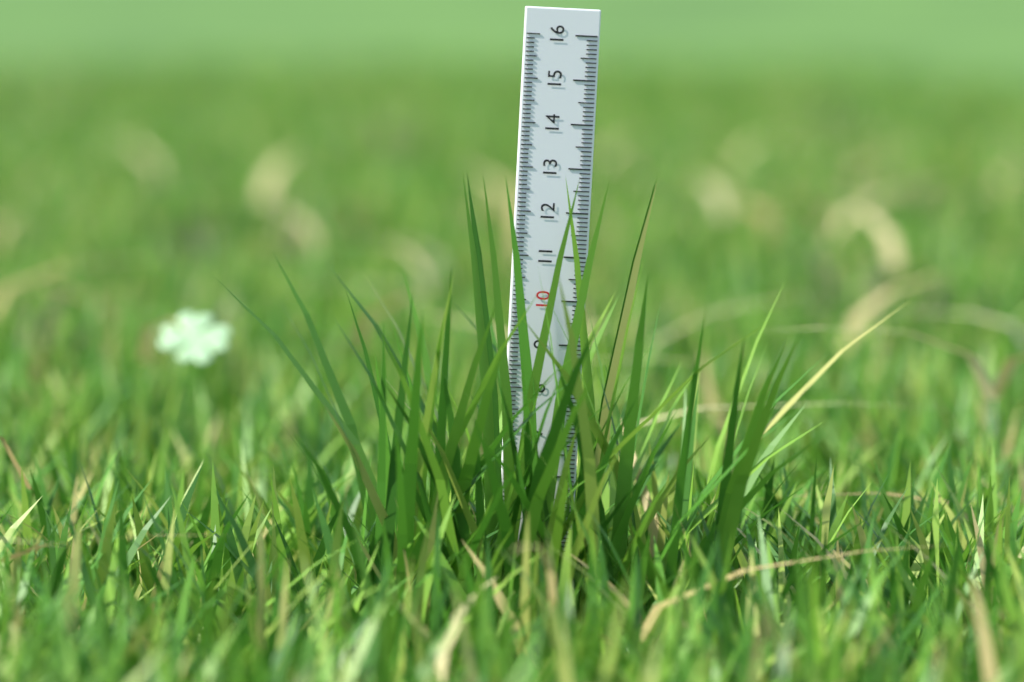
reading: 12.9 (no unit)
